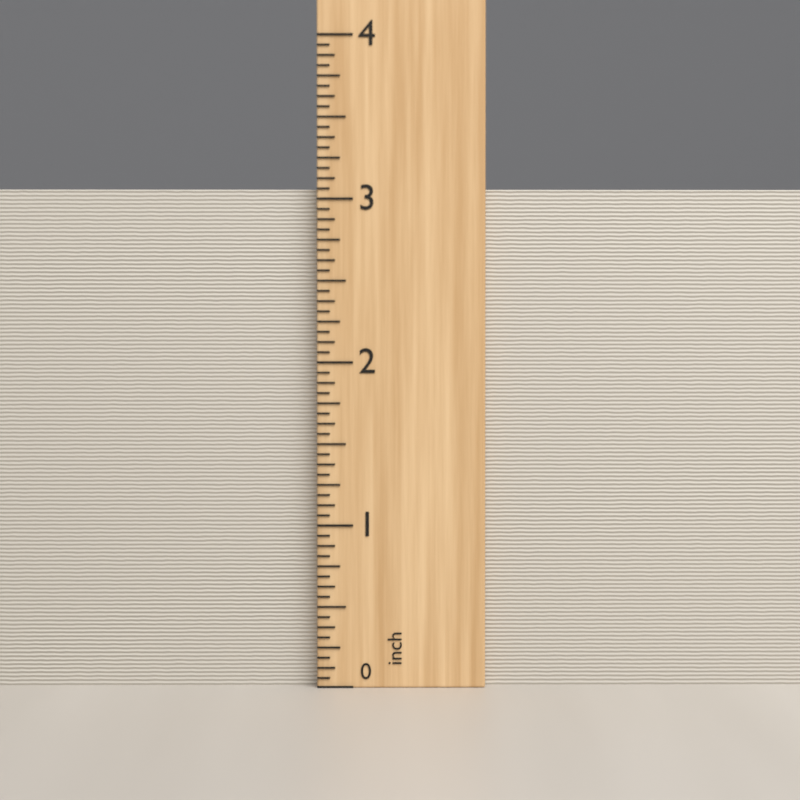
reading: 3.0625 inch
